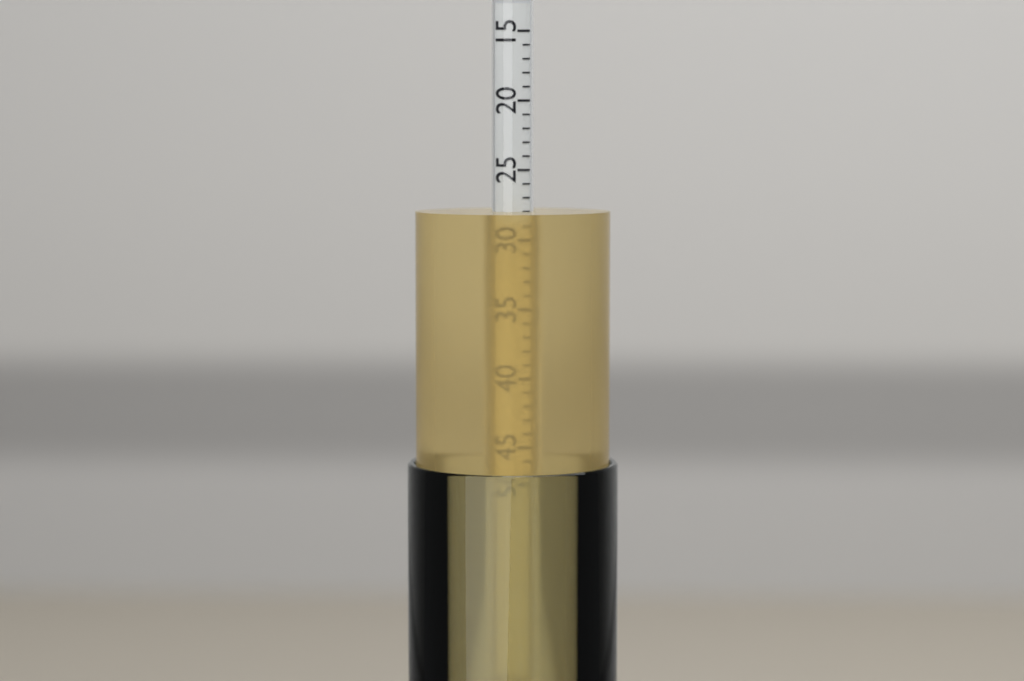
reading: 28 (no unit)
